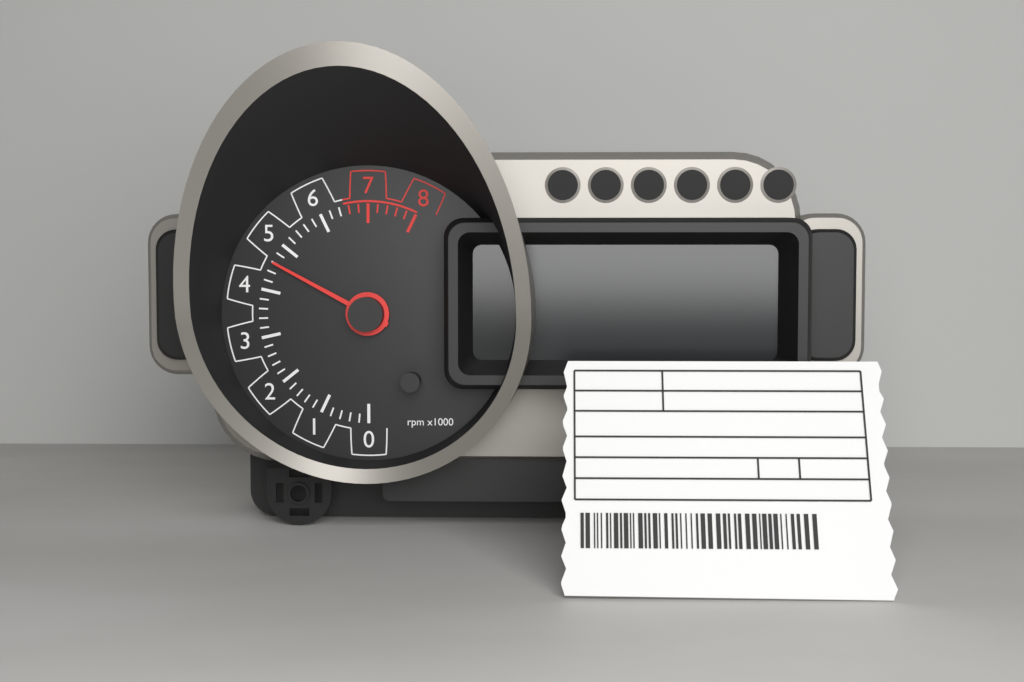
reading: 4.6 rpm x1000
